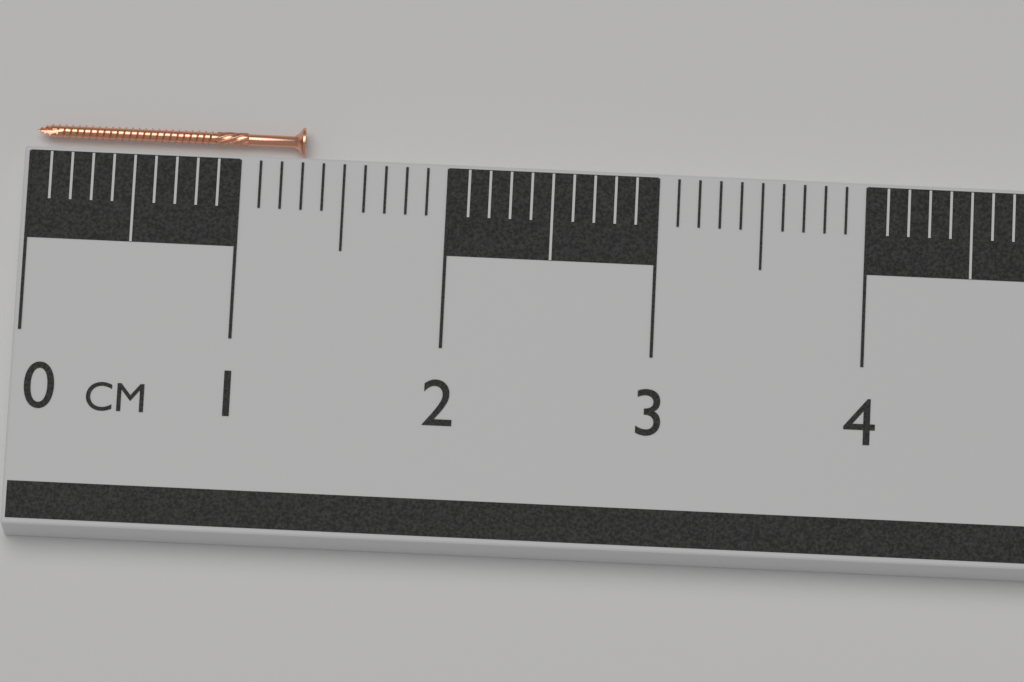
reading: 1.3 cm
